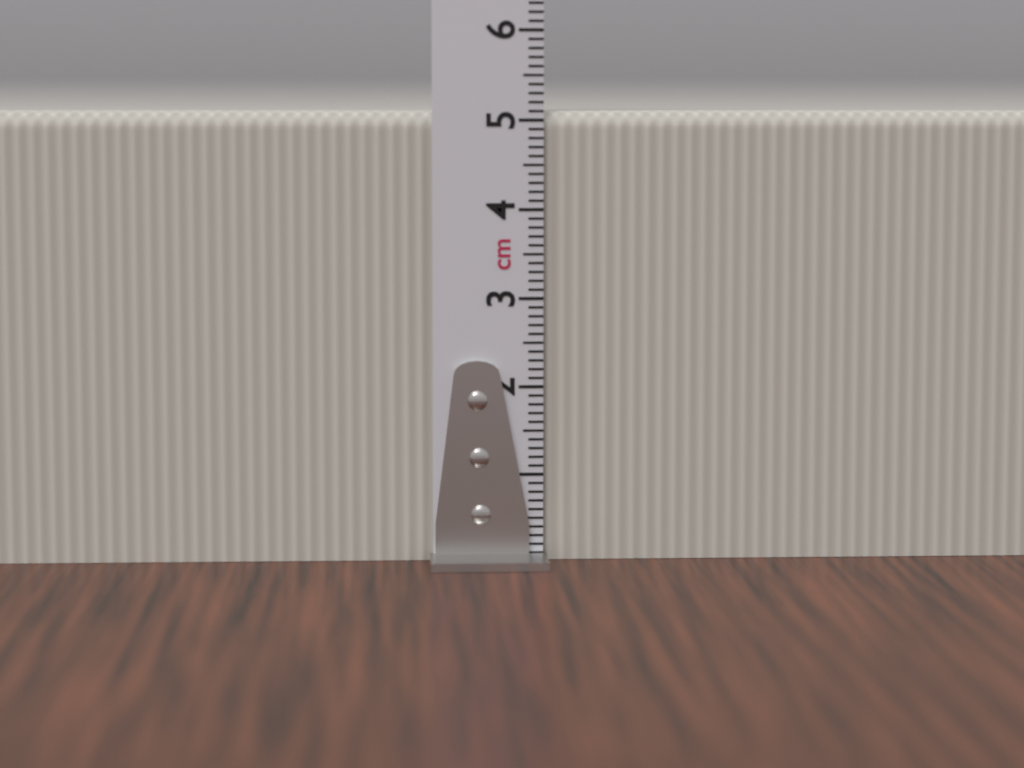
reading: 5.1 cm
